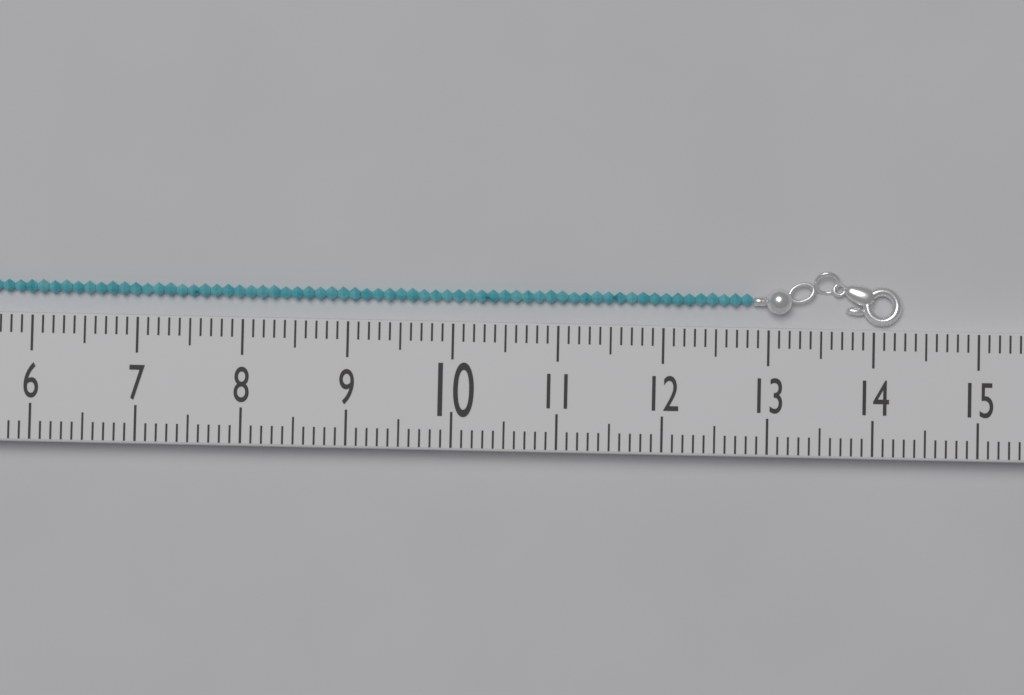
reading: 14.3 (no unit)
